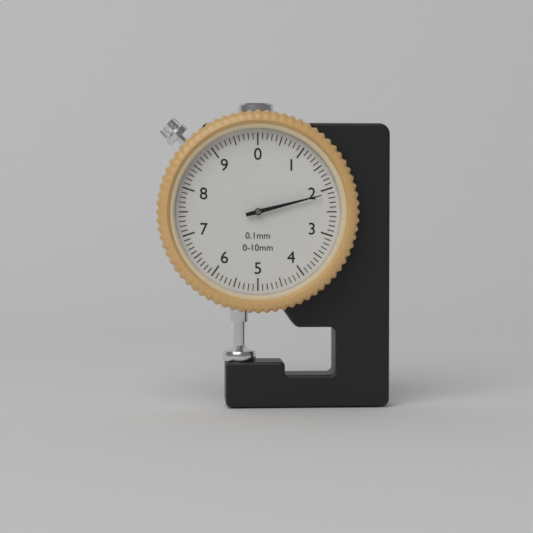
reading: 2.1 mm
